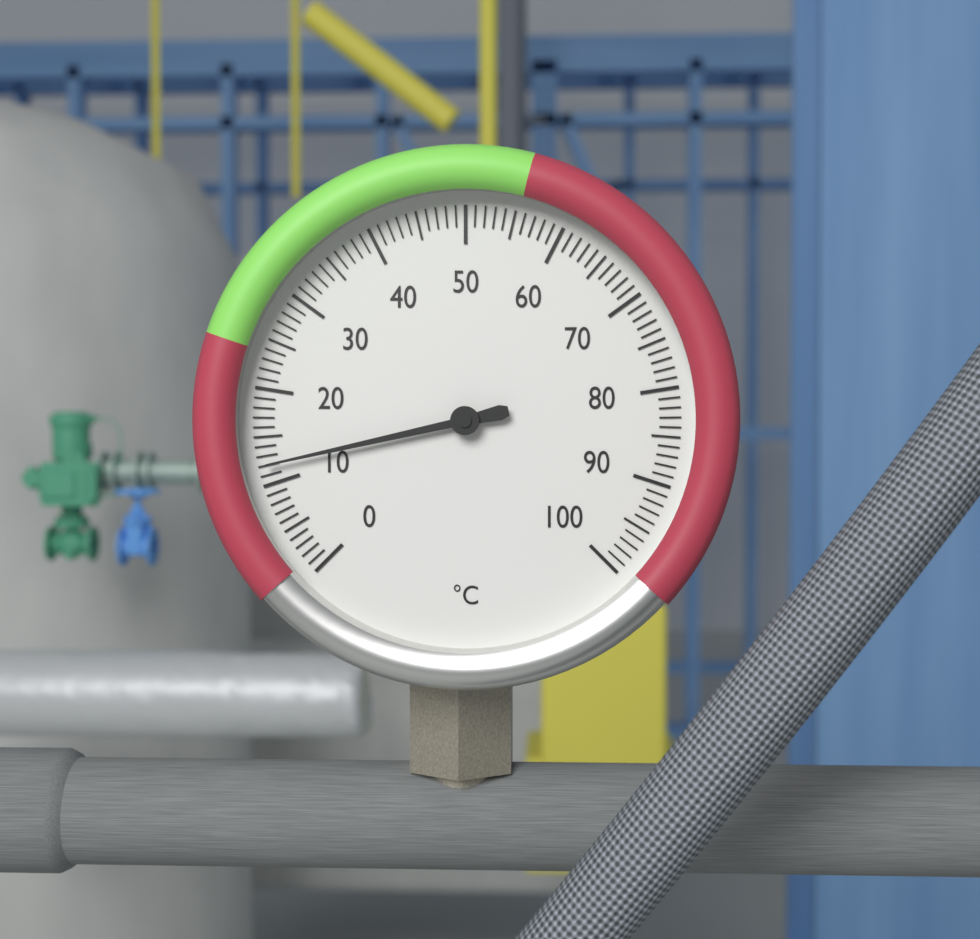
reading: 12 °C
